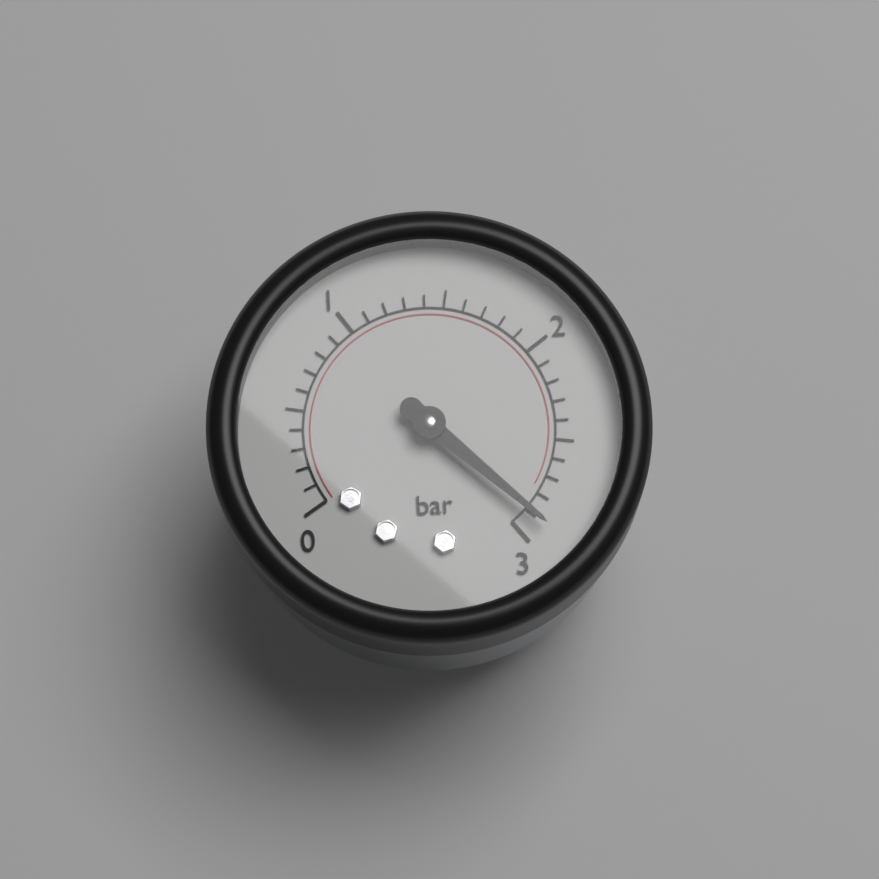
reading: 2.9 bar
